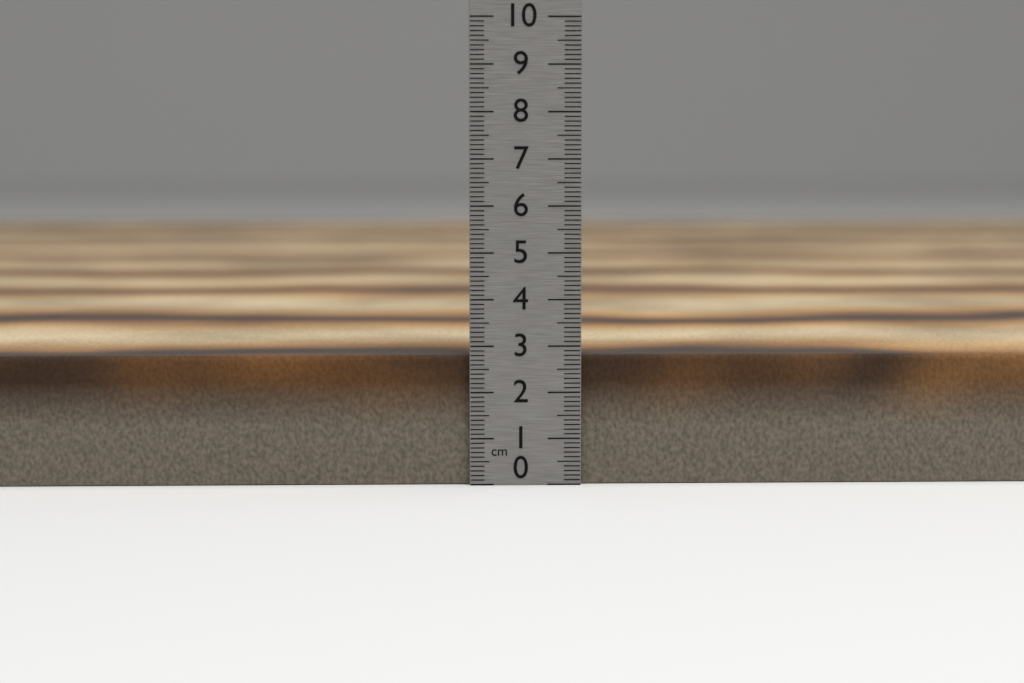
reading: 2.8 cm
